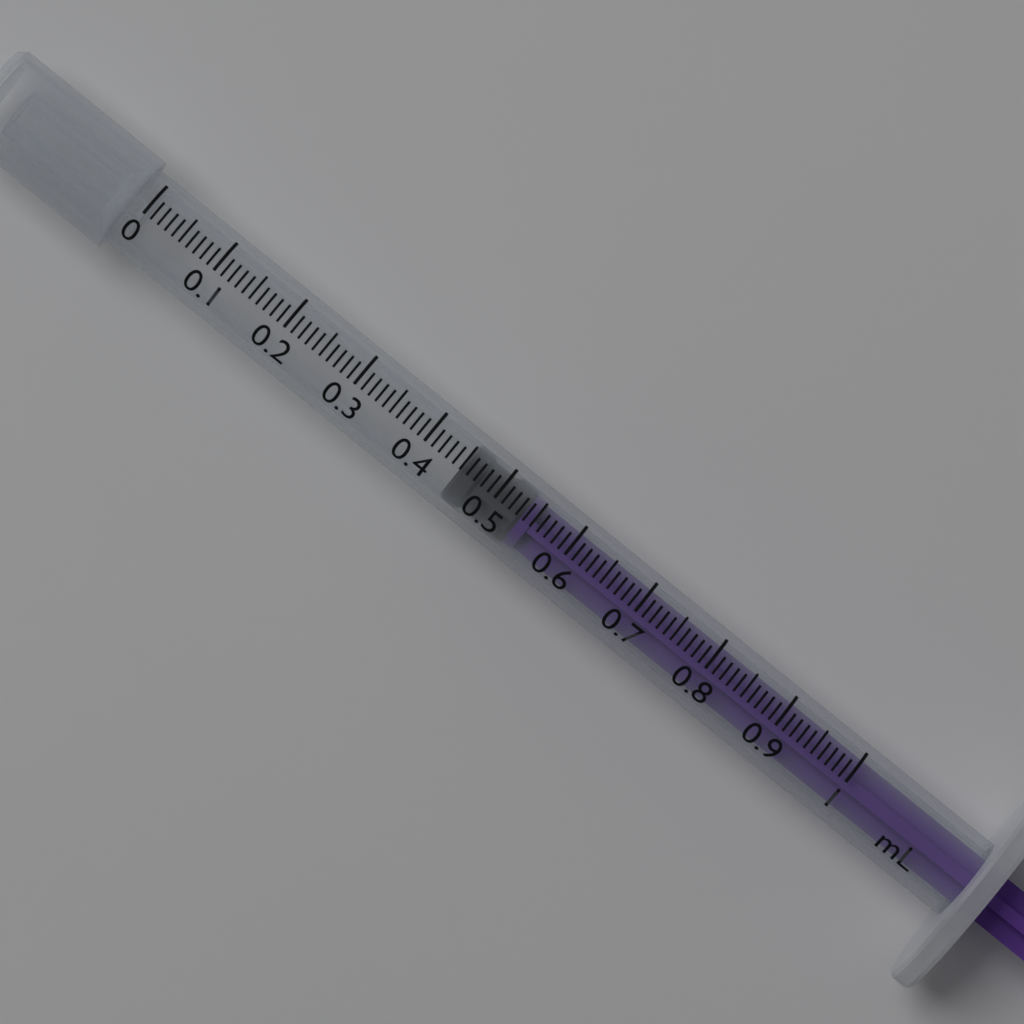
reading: 0.45 mL
